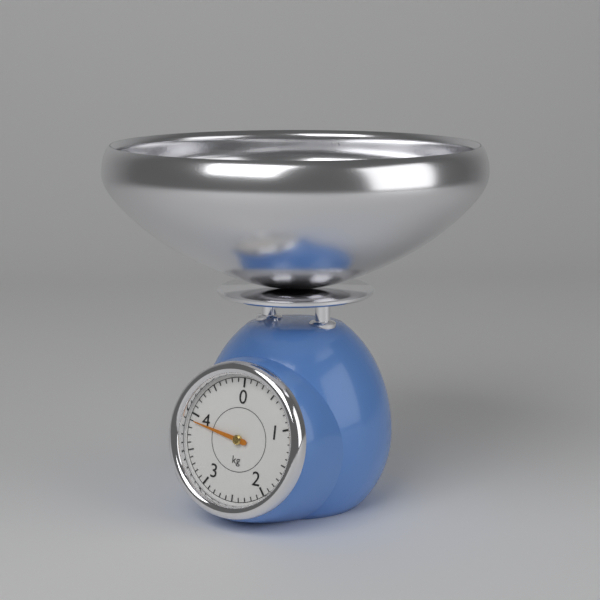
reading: 3.9 kg
